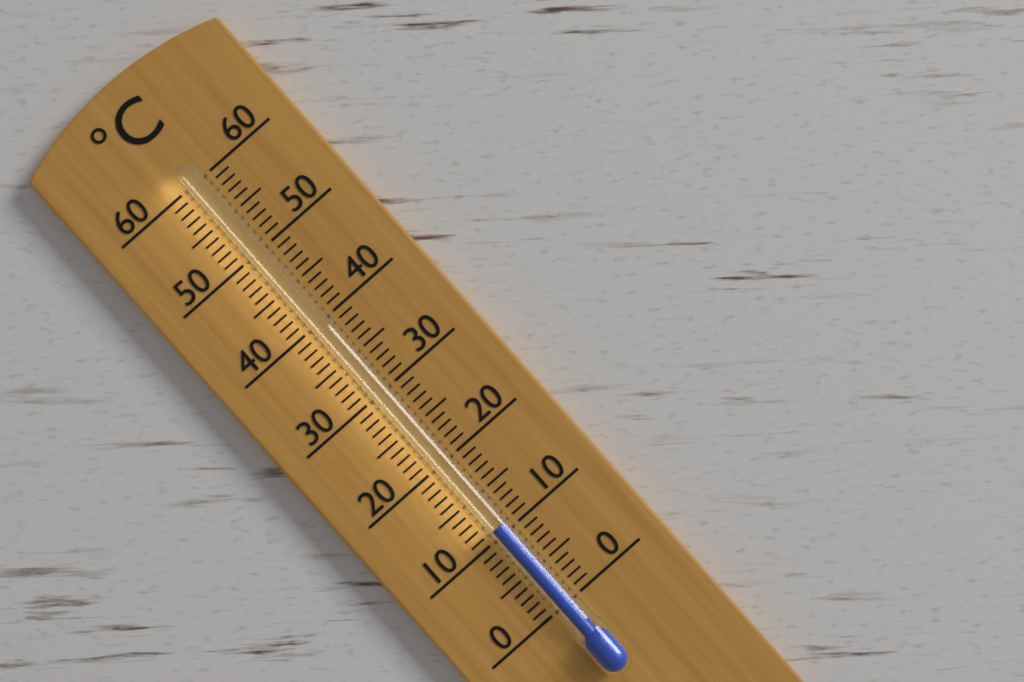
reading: 11 °C
